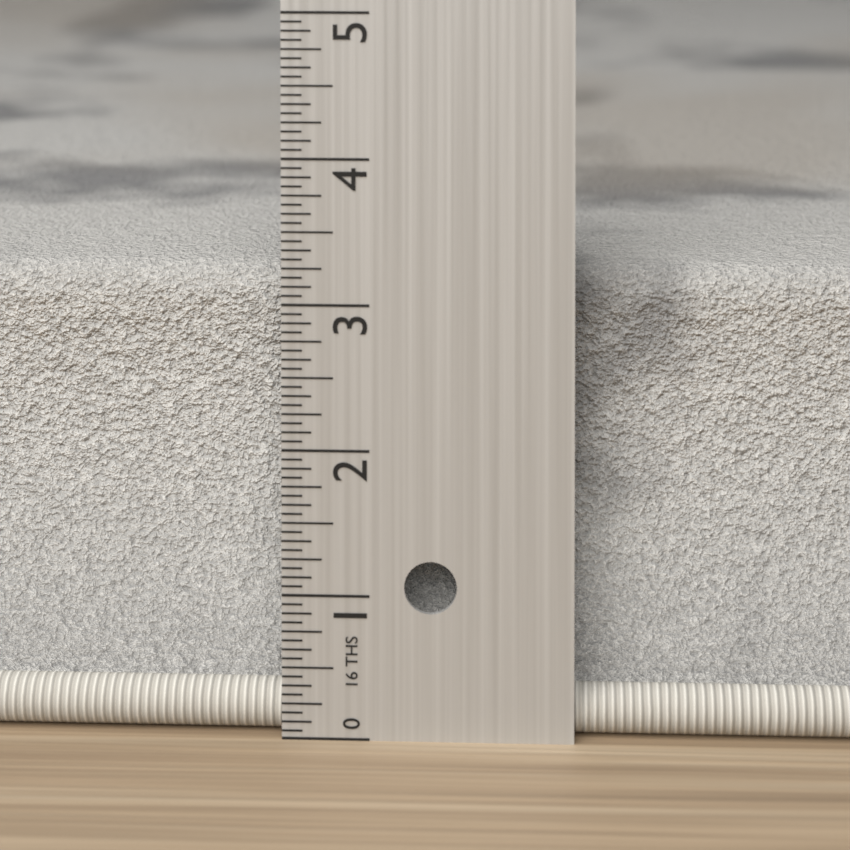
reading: 3.1875 in
